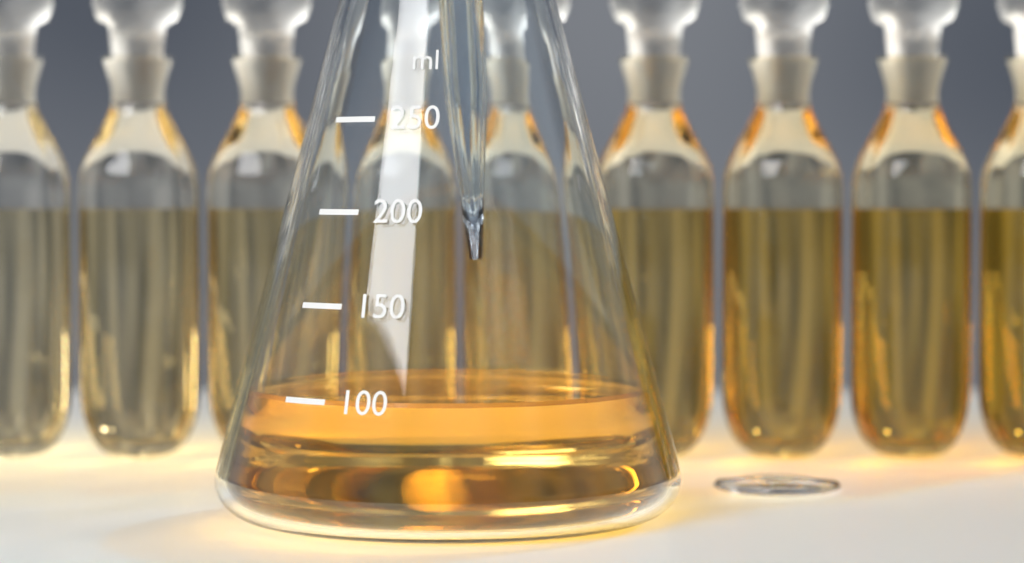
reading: 100 ml
